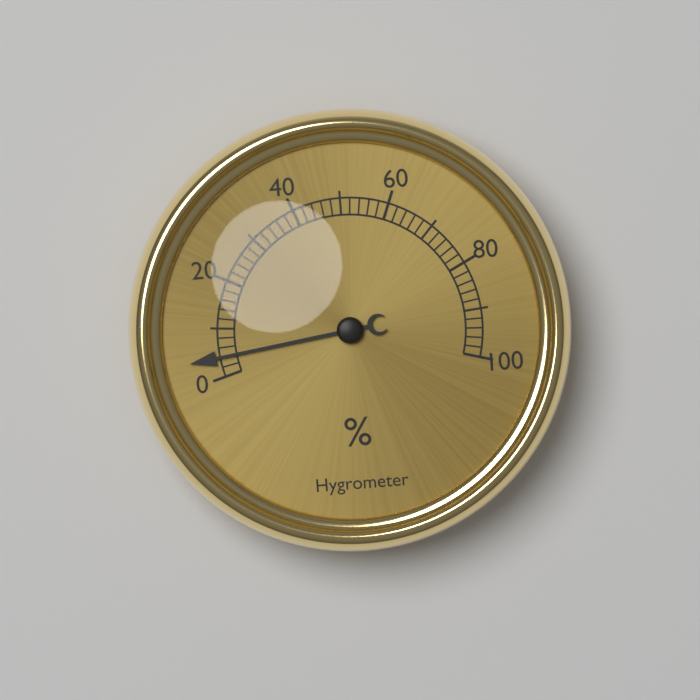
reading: 4 %
